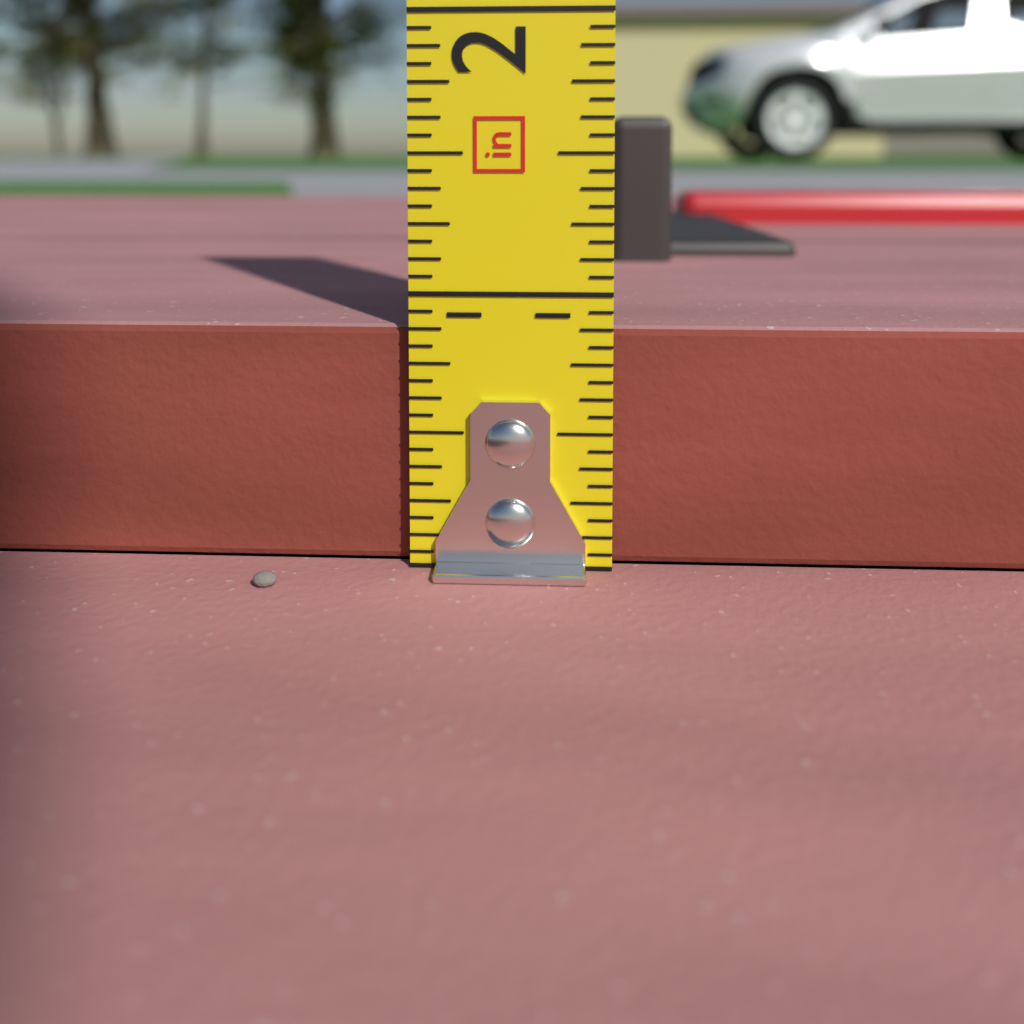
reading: 0.8750 in
